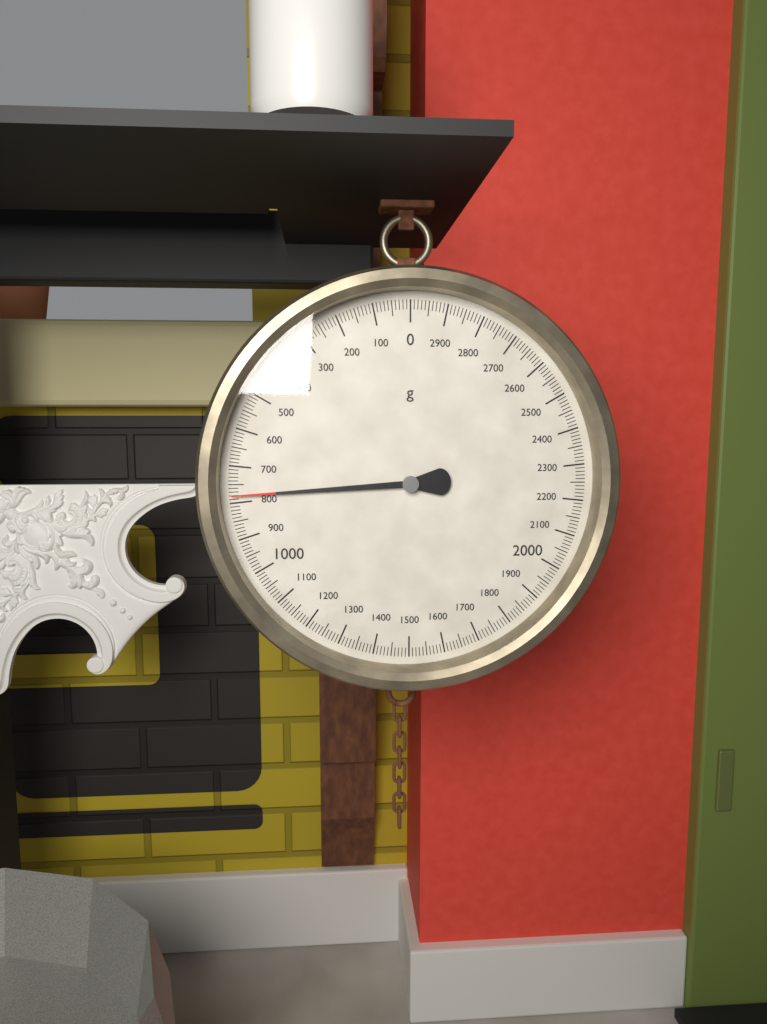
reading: 780 g
